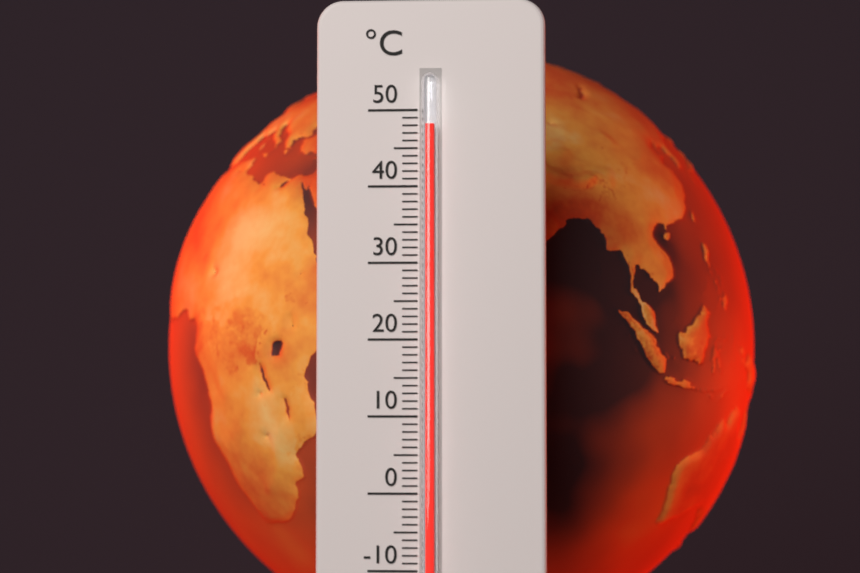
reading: 48 °C
